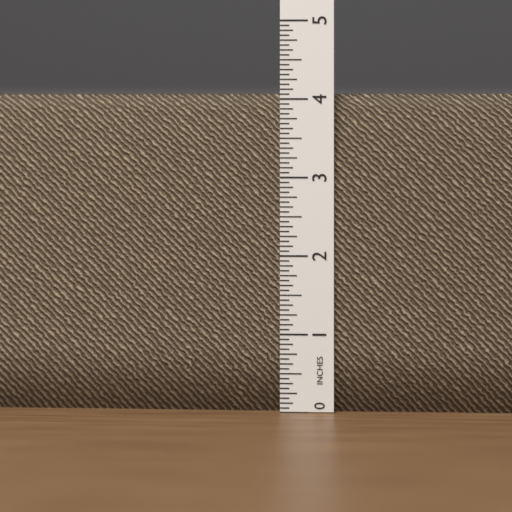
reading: 4.0625 in
